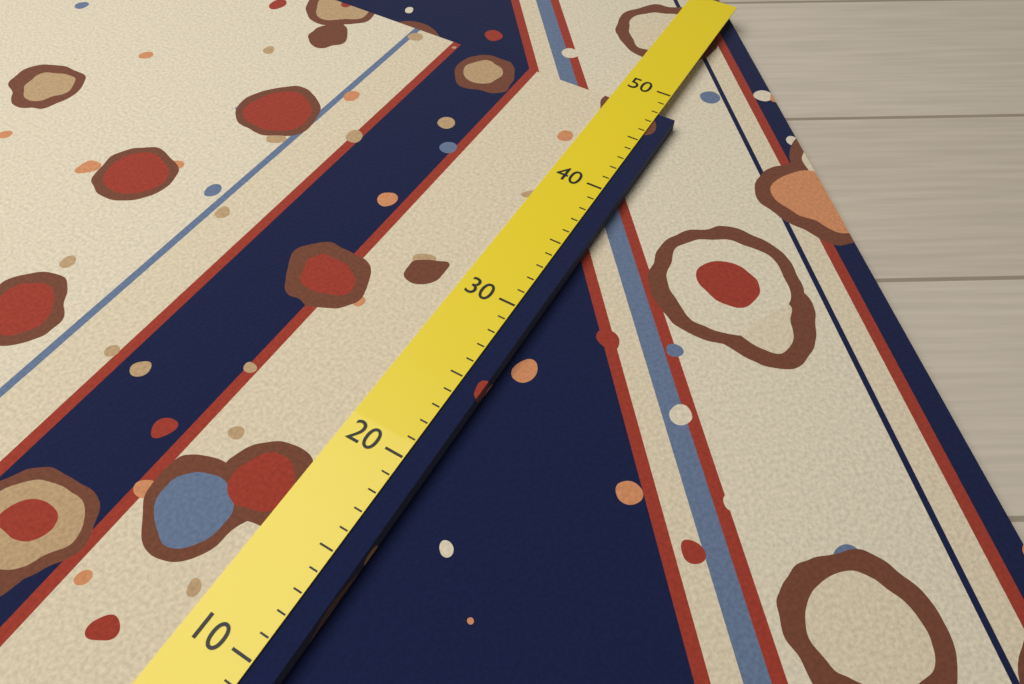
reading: 48 cm
